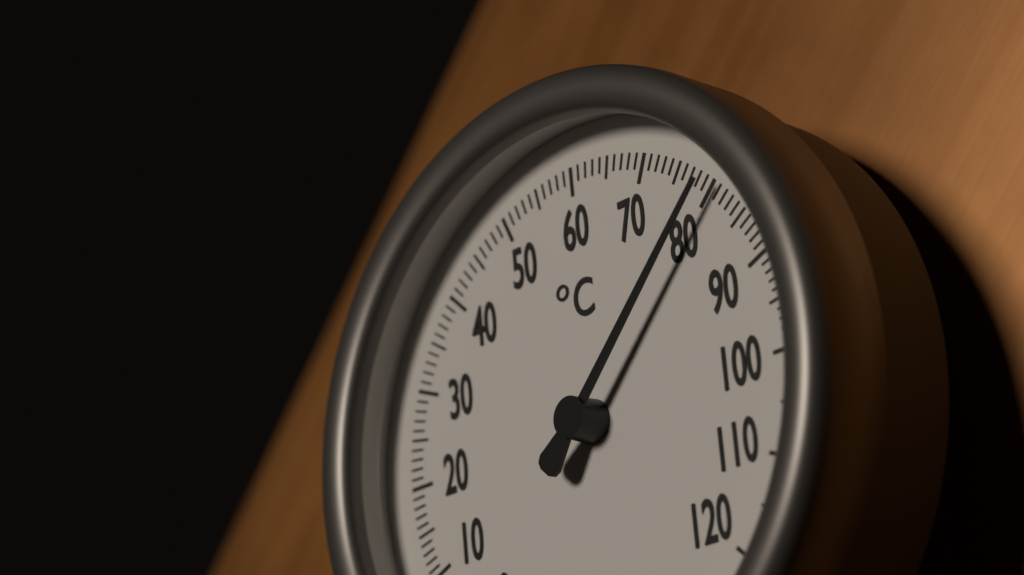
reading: 80 °C
